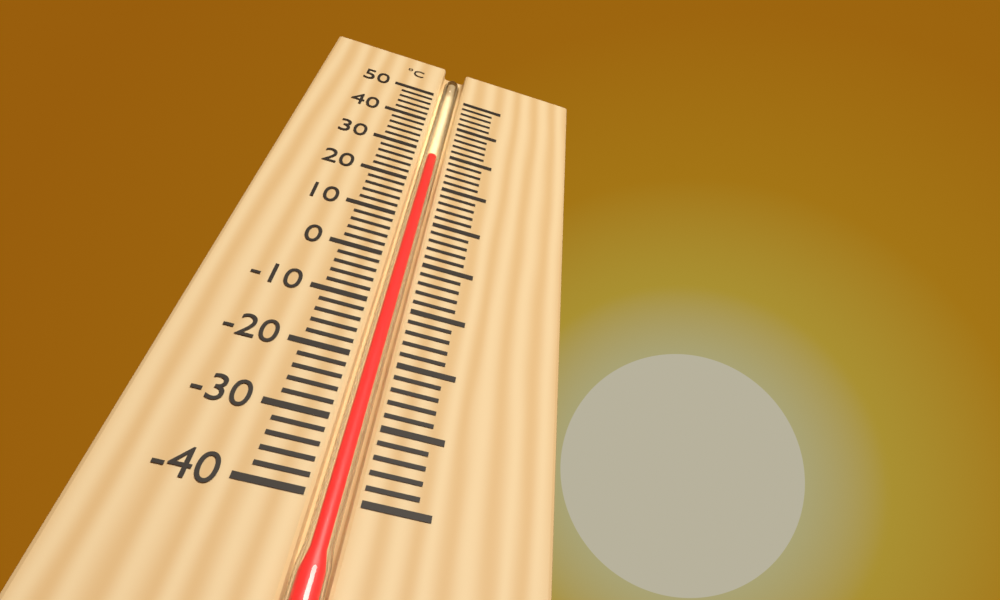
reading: 28 °C
